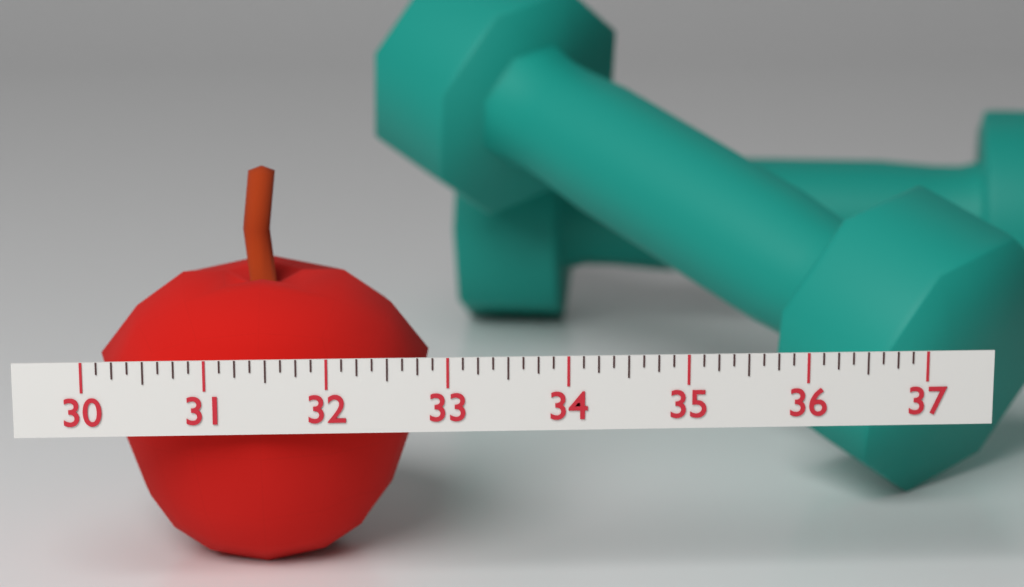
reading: 32.875 (no unit)
